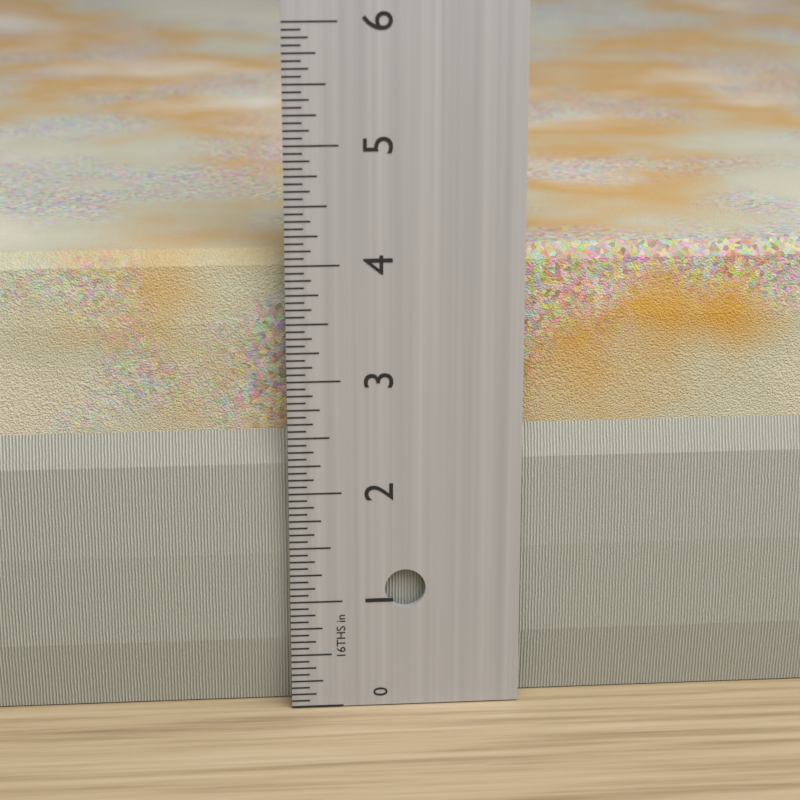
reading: 4.0625 in
